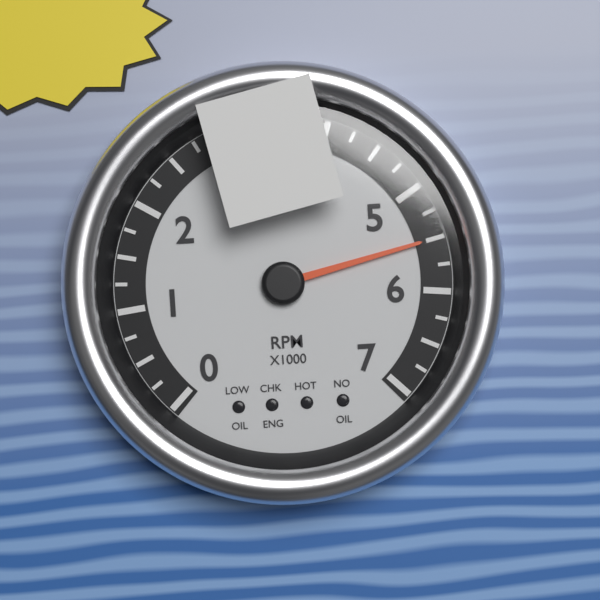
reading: 5500 RPM
